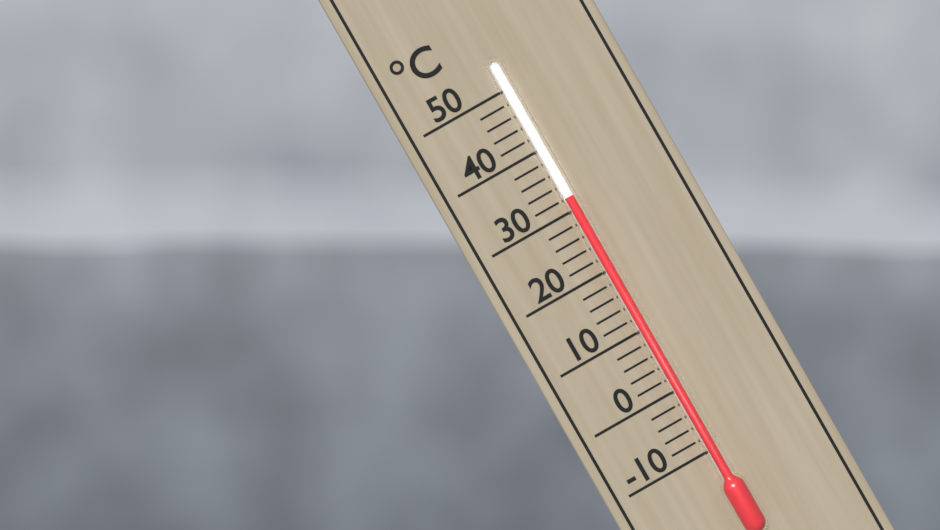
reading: 32 °C
